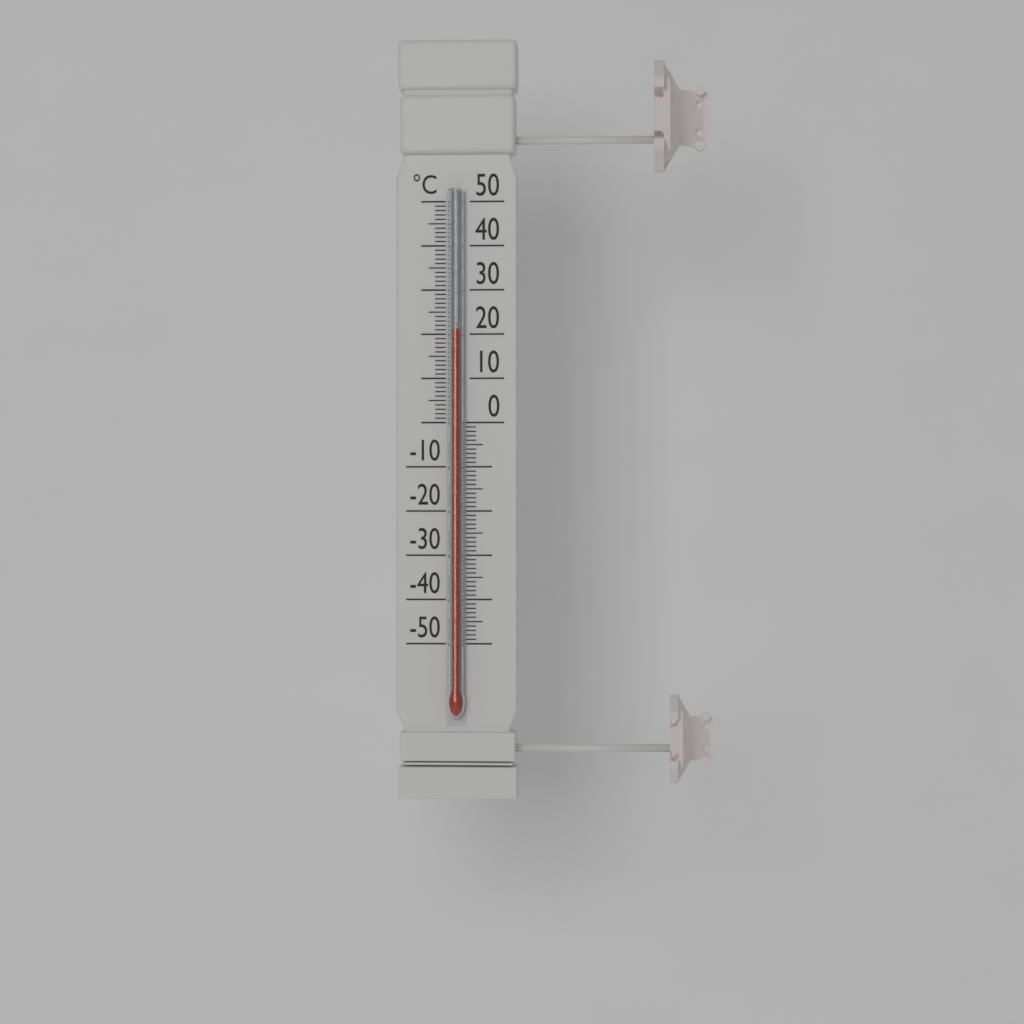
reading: 21 °C
